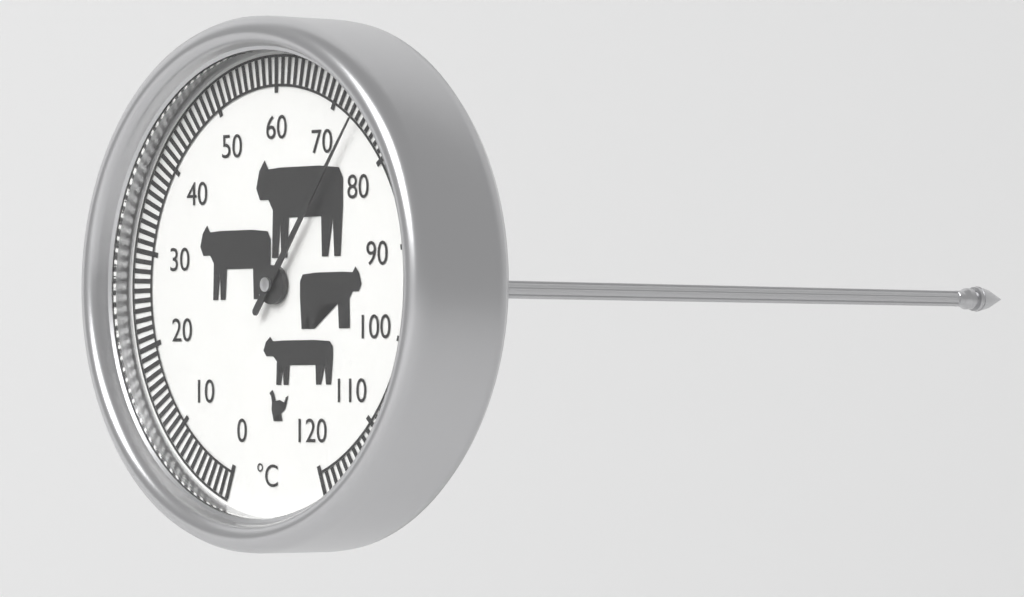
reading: 74 °C
